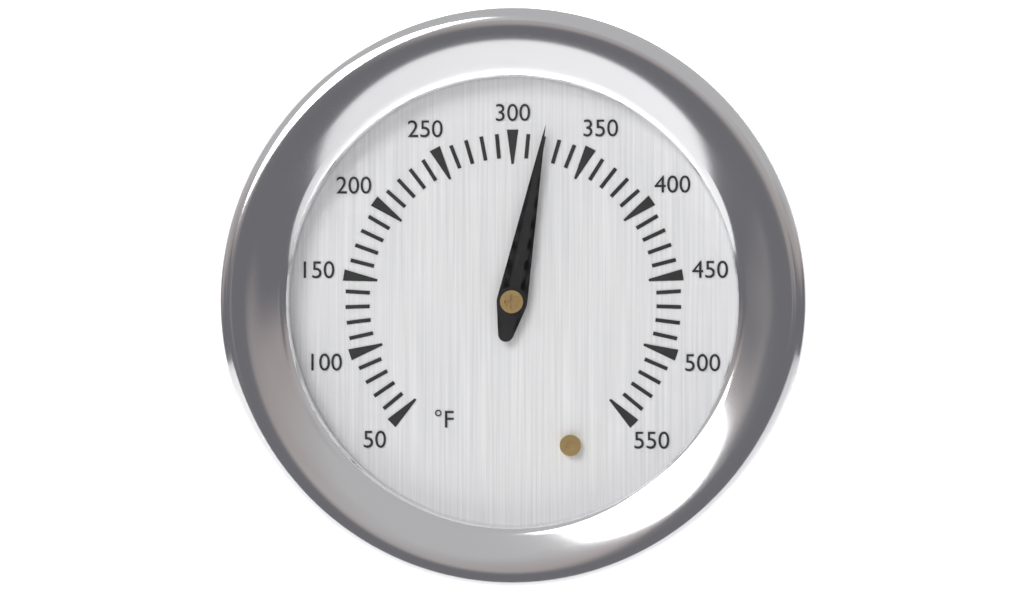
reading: 320 °F
